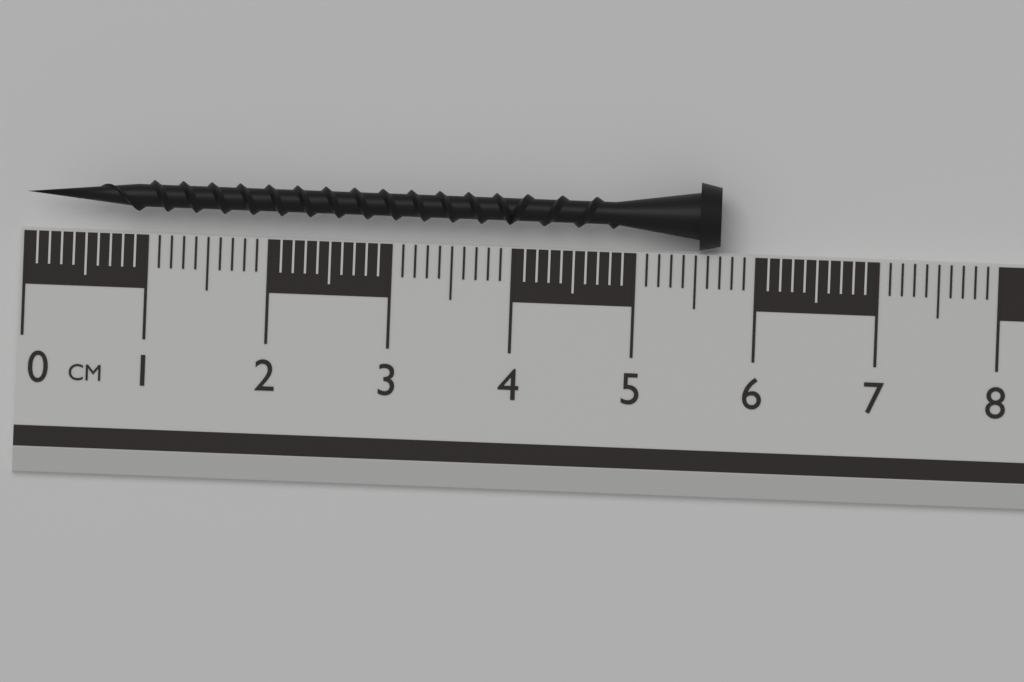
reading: 5.7 cm
